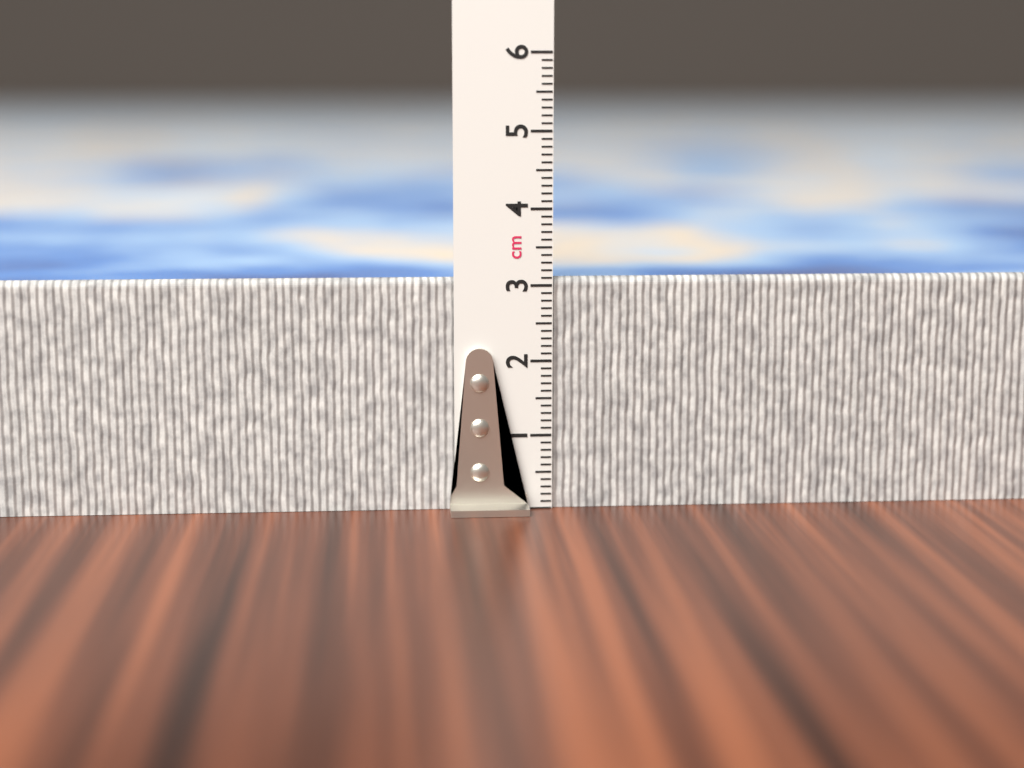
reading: 3.1 cm
